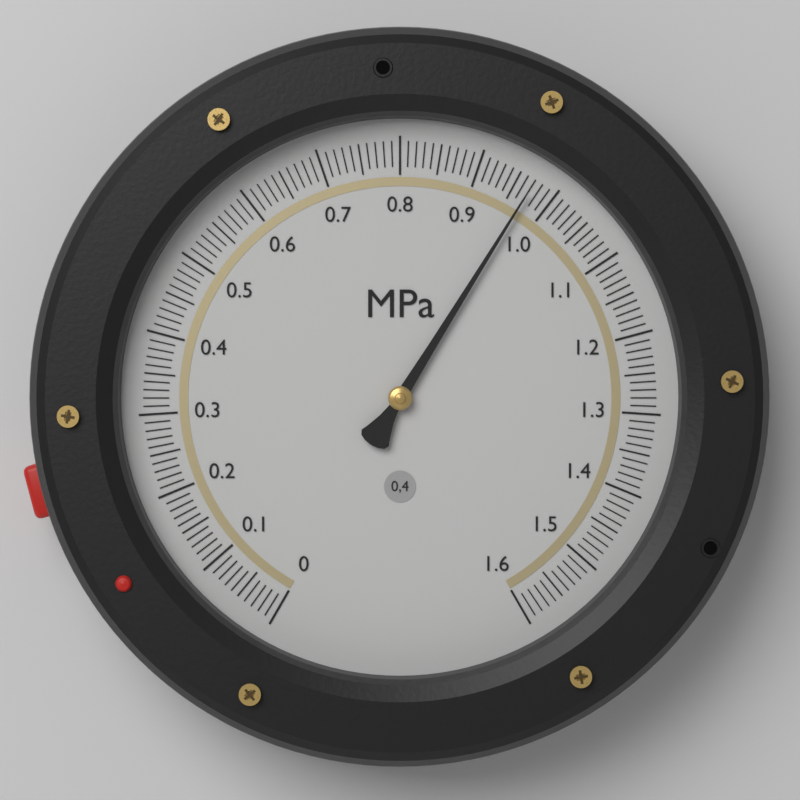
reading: 0.97 MPa
